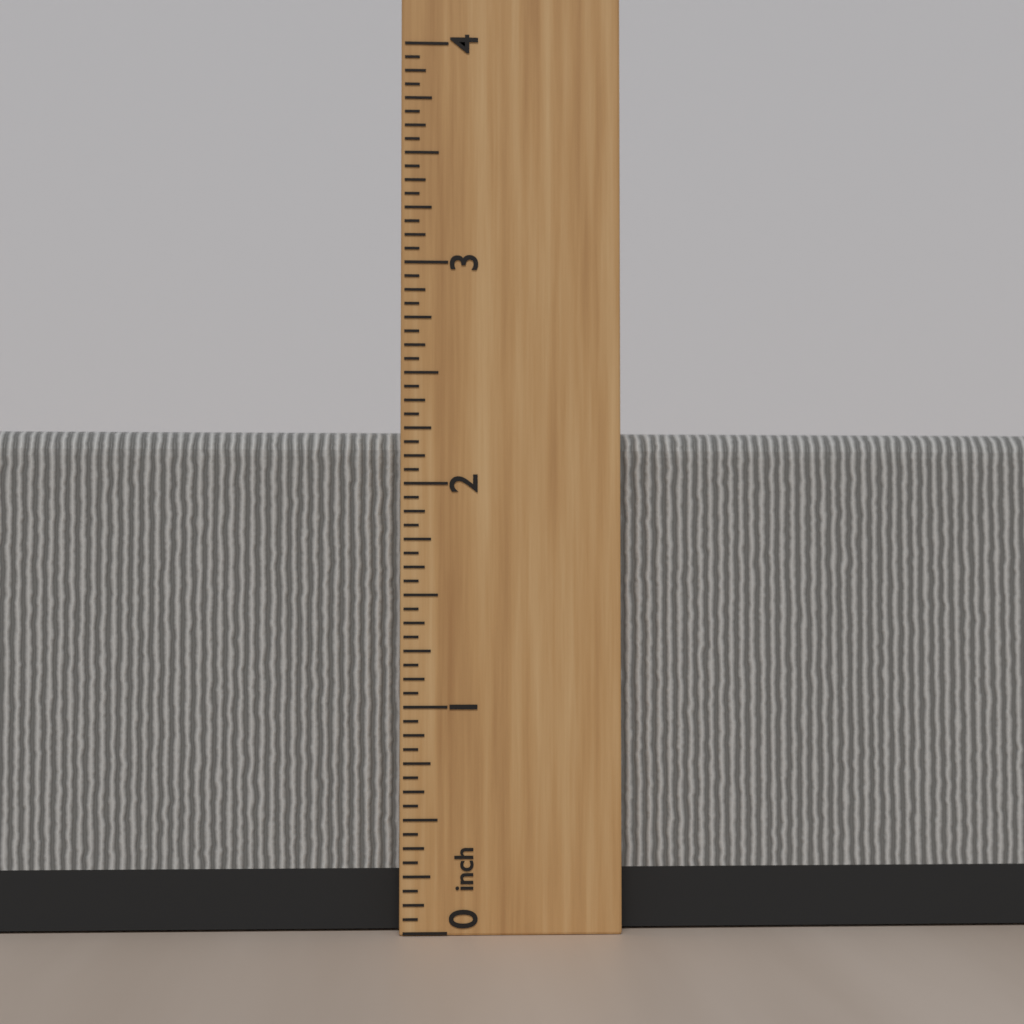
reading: 2.2500 inch
